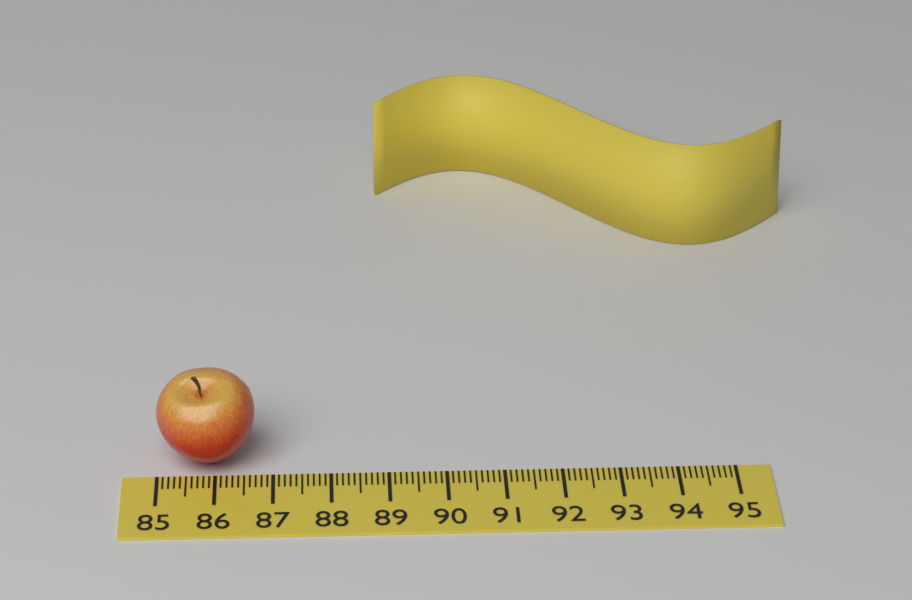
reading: 86.7 (no unit)
